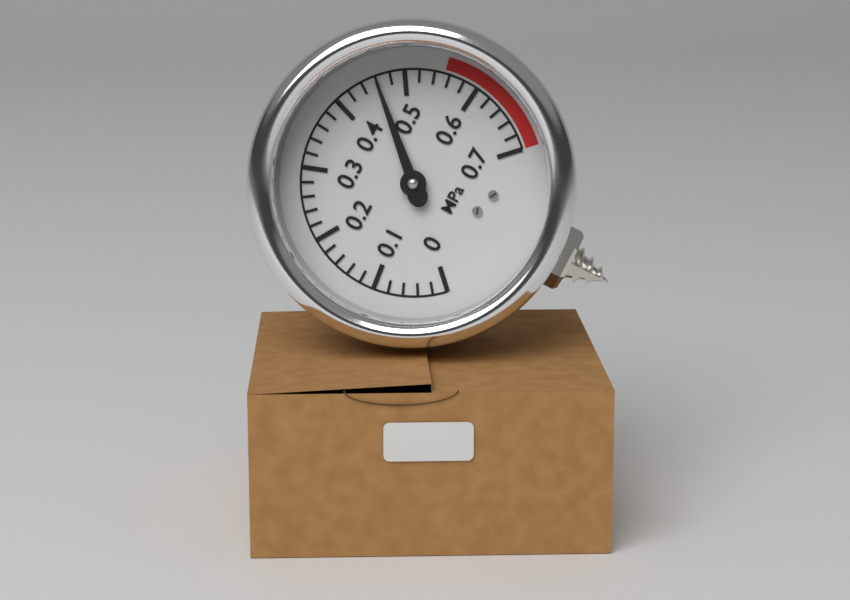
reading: 0.46 MPa
